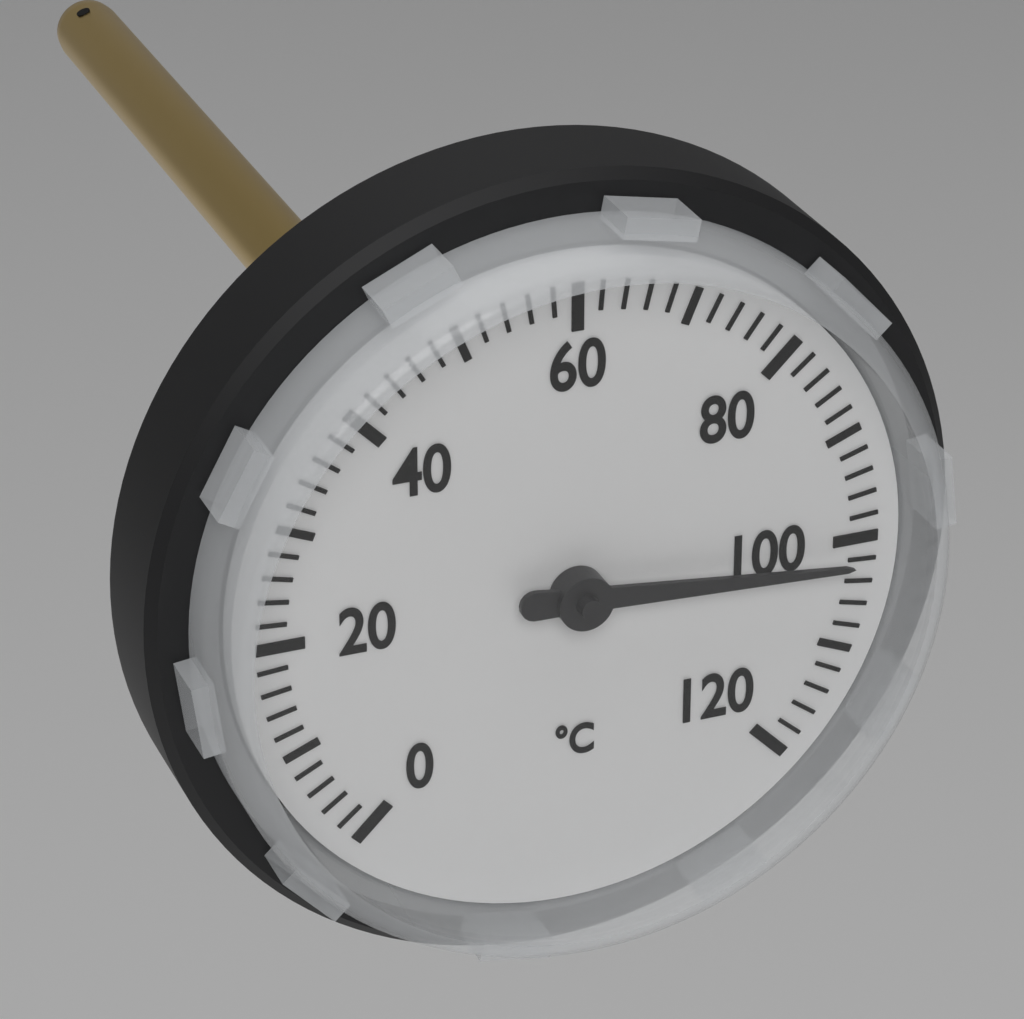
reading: 102 °C
